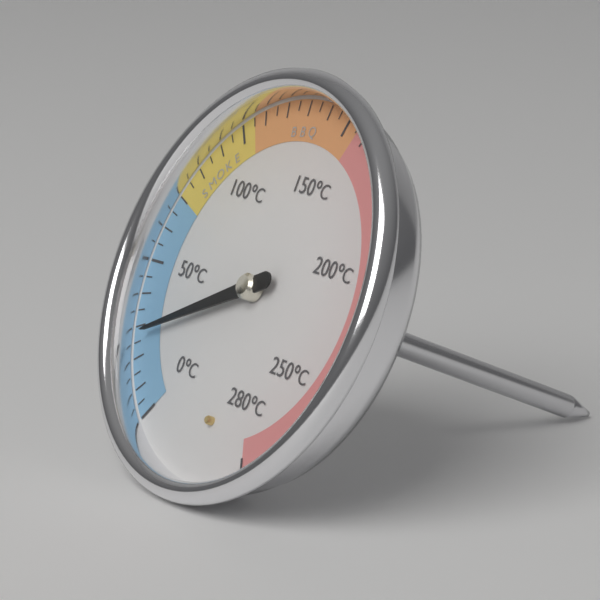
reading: 27 °C
